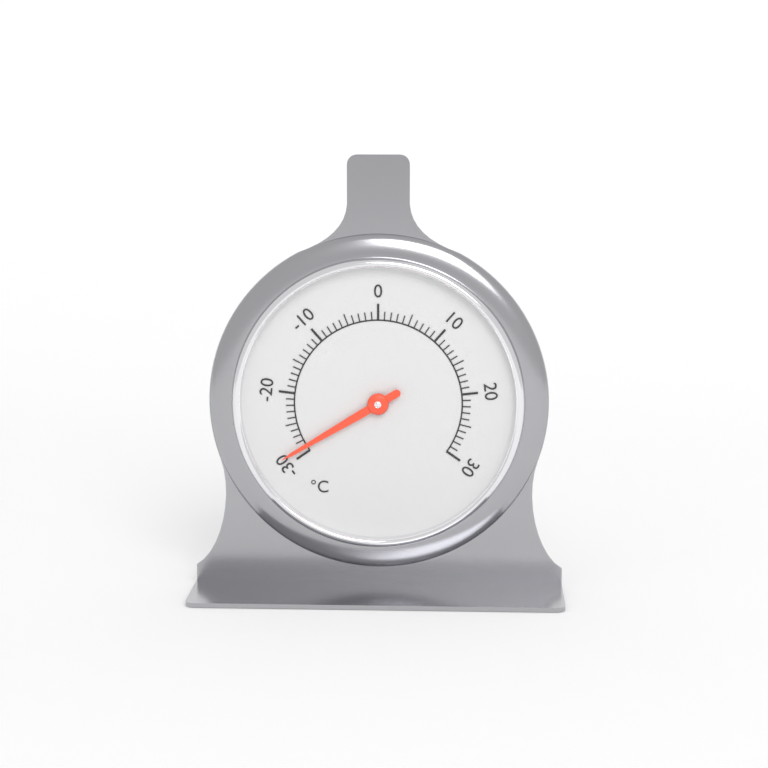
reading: -29 °C
